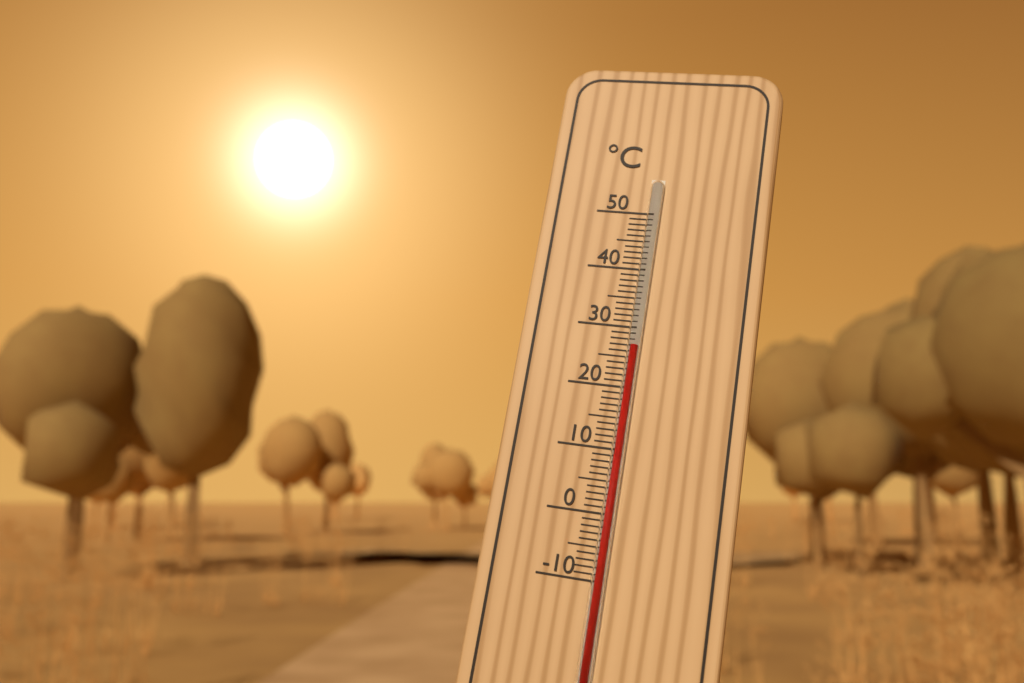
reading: 27 °C
